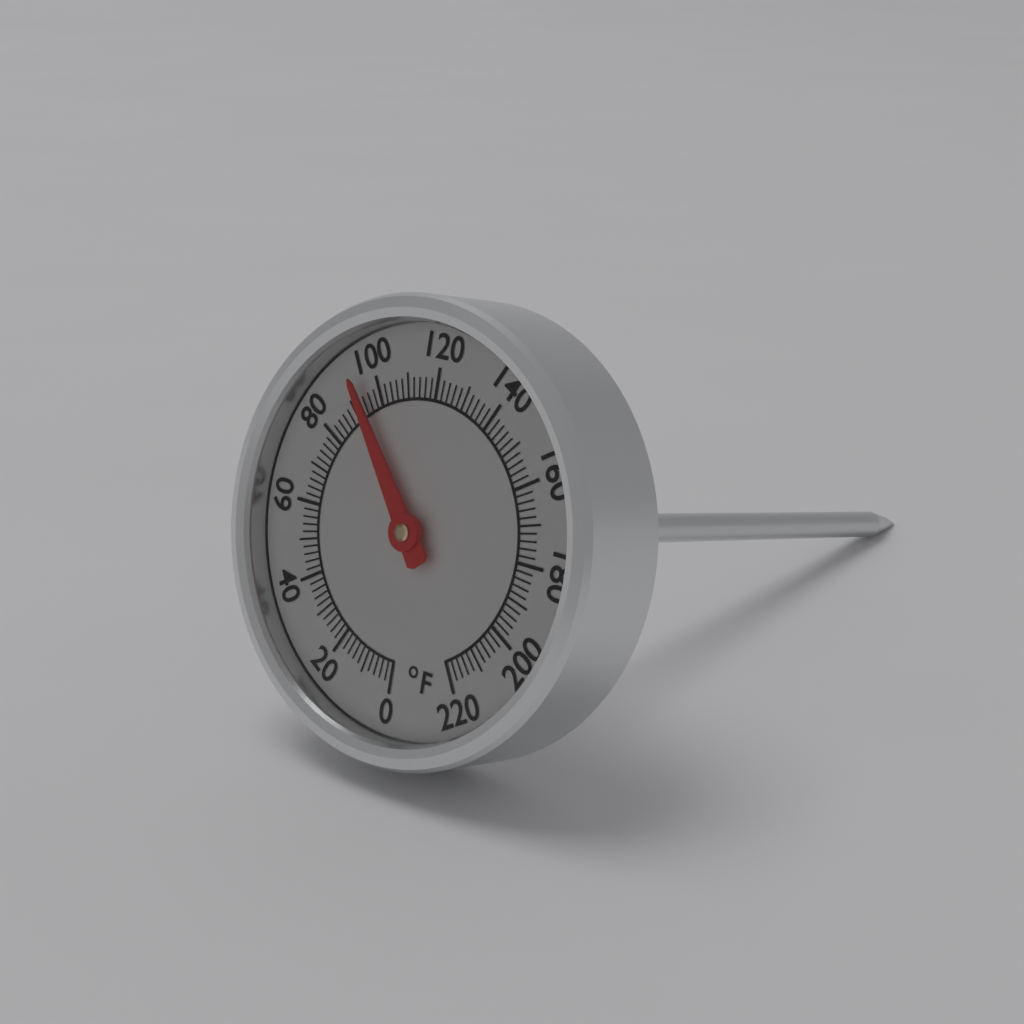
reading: 94 °F
